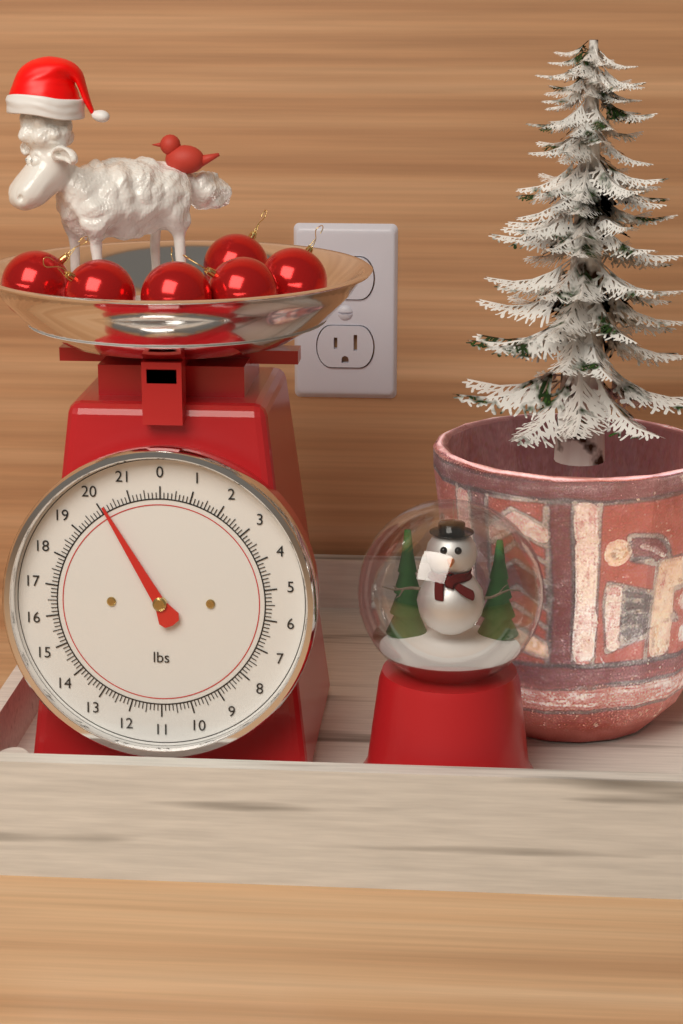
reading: 20.125 lbs
